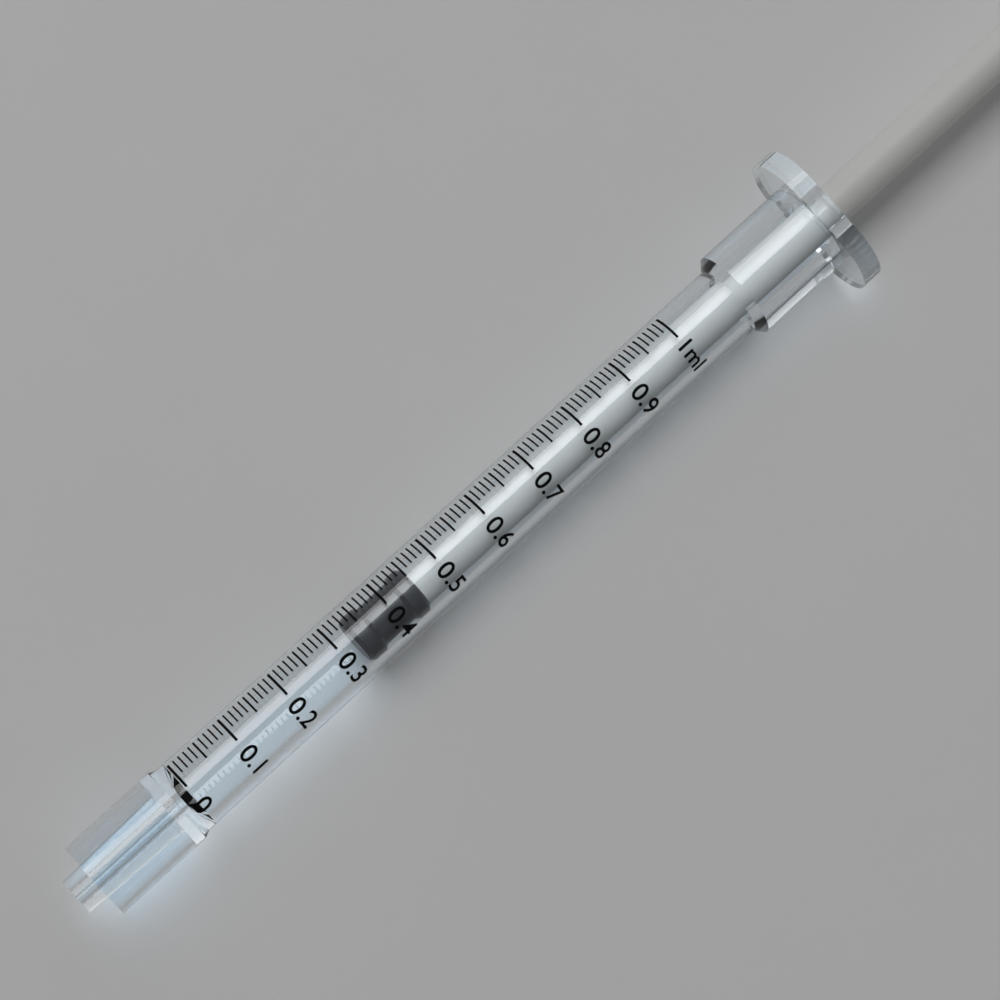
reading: 0.33 ml
